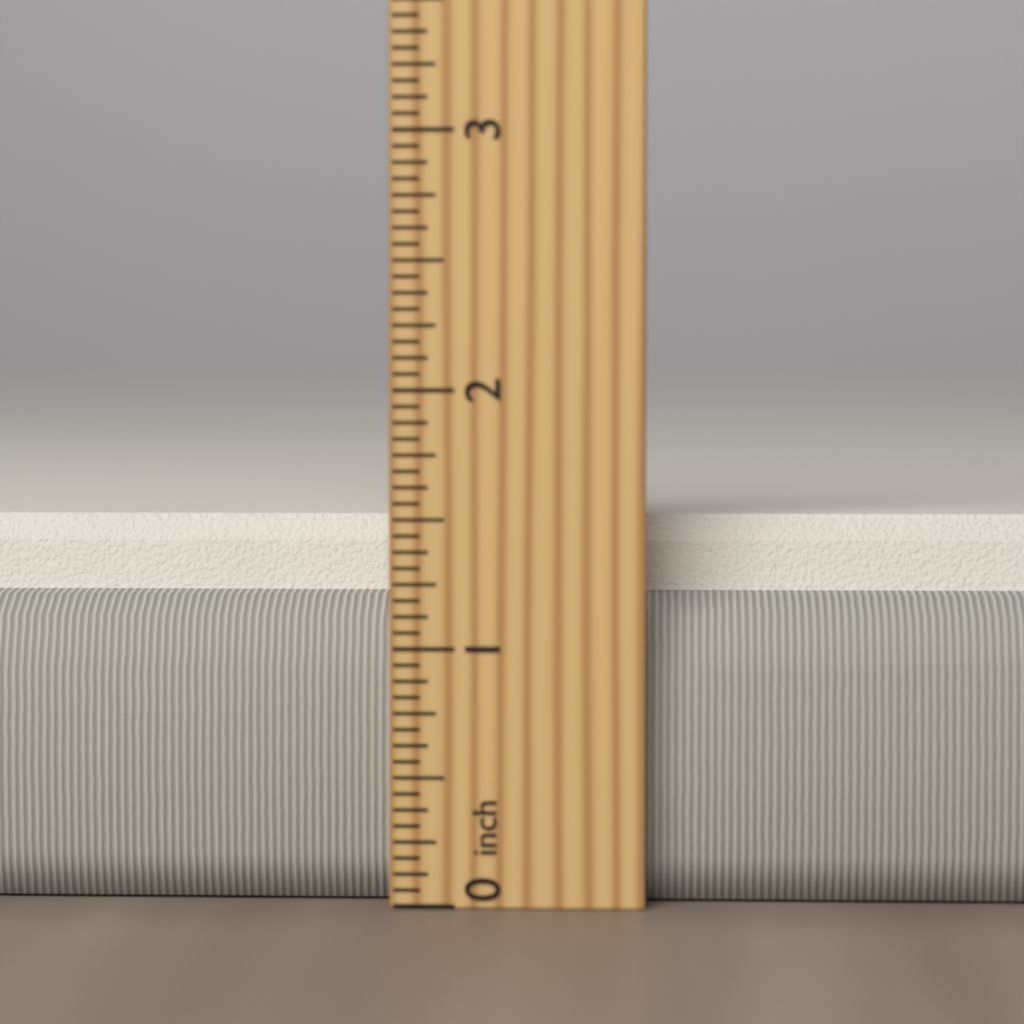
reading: 1.5000 inch
